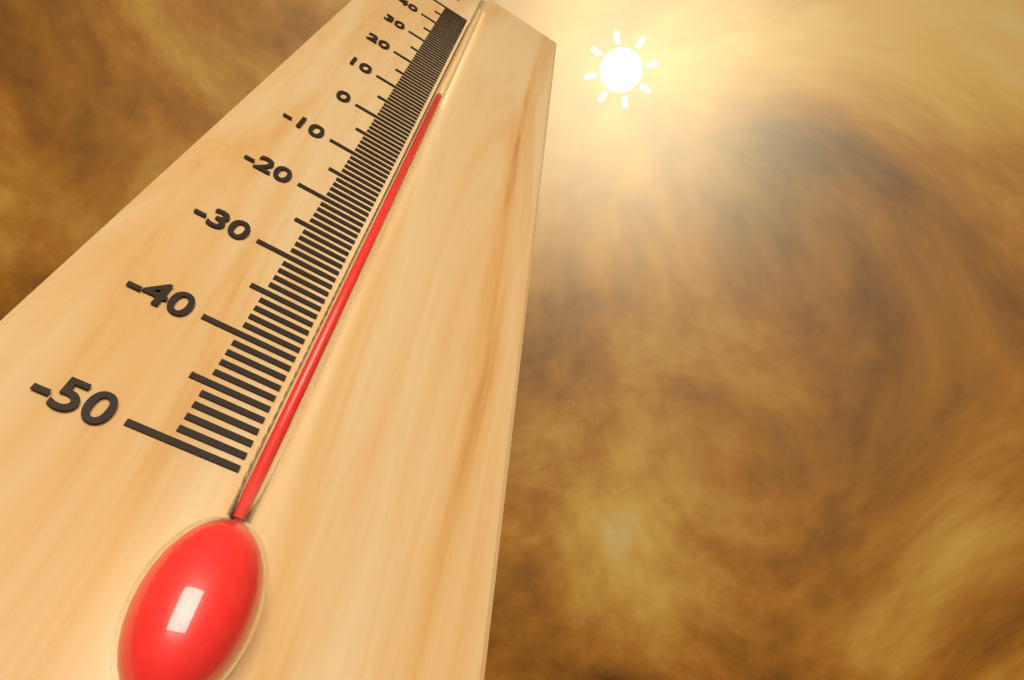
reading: 12 °C
